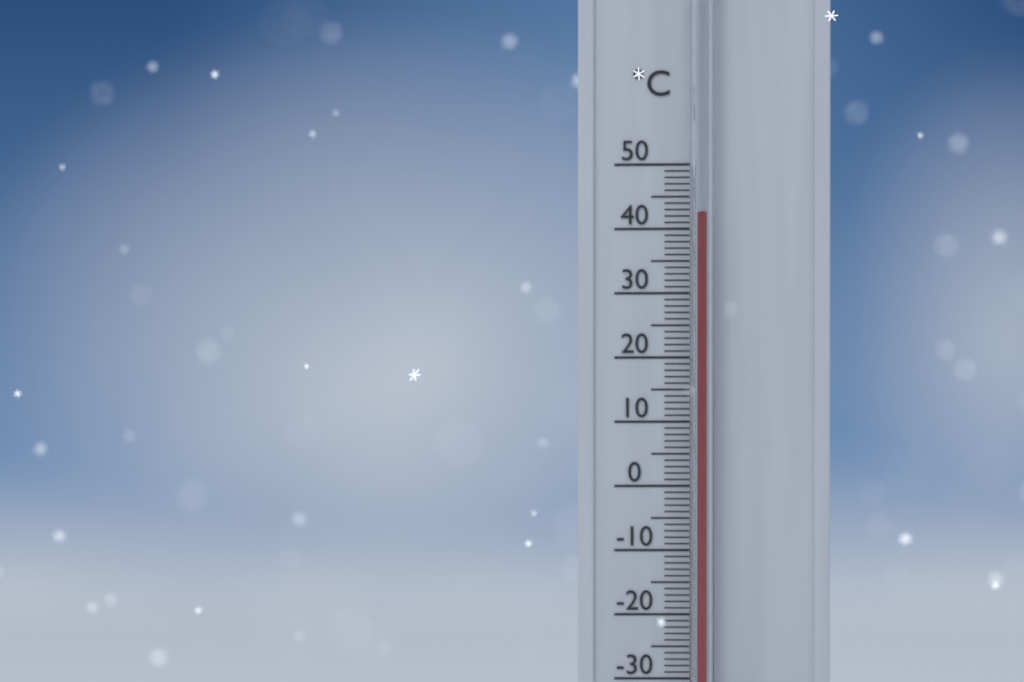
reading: 42 °C
